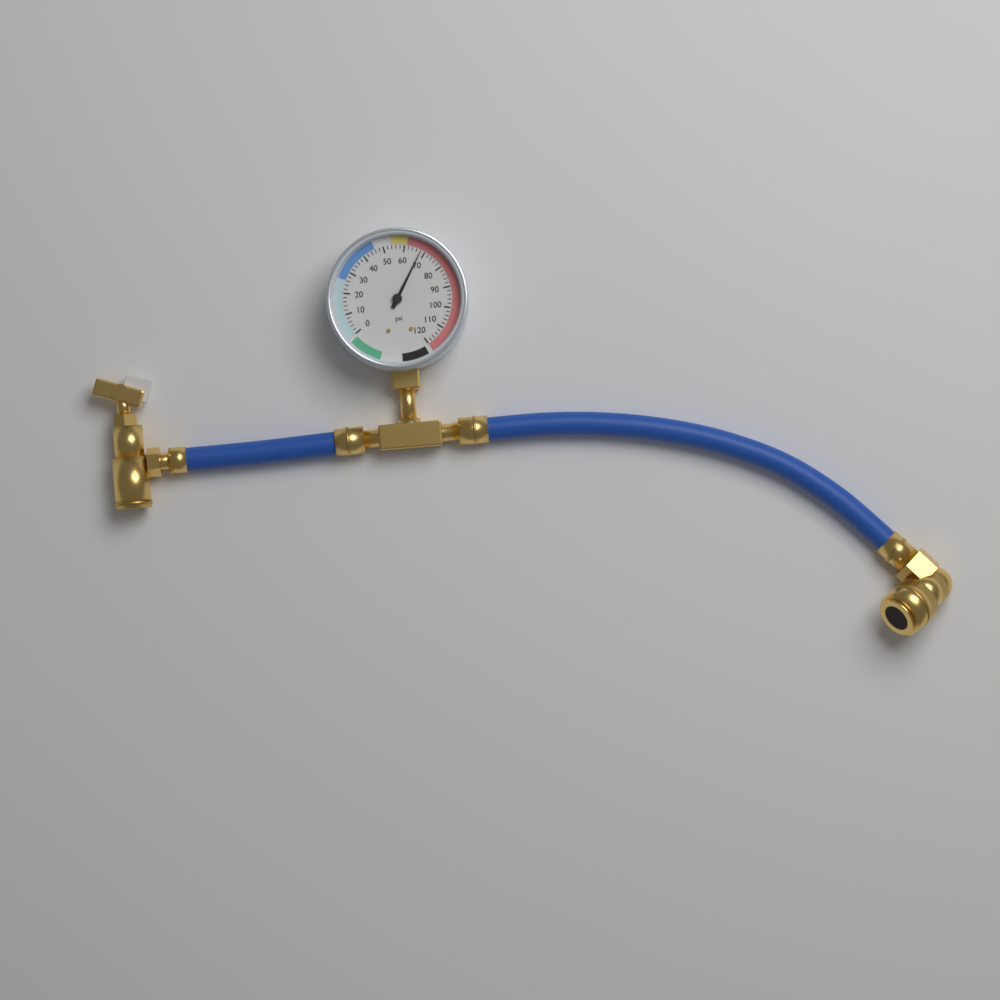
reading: 68 psi
